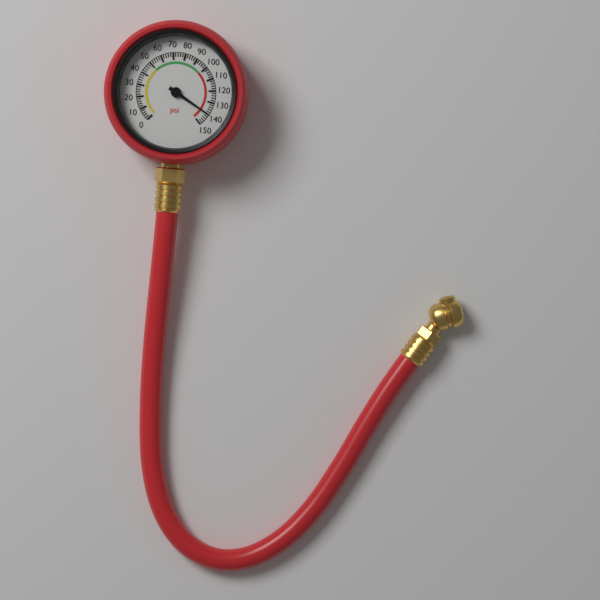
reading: 140 psi
